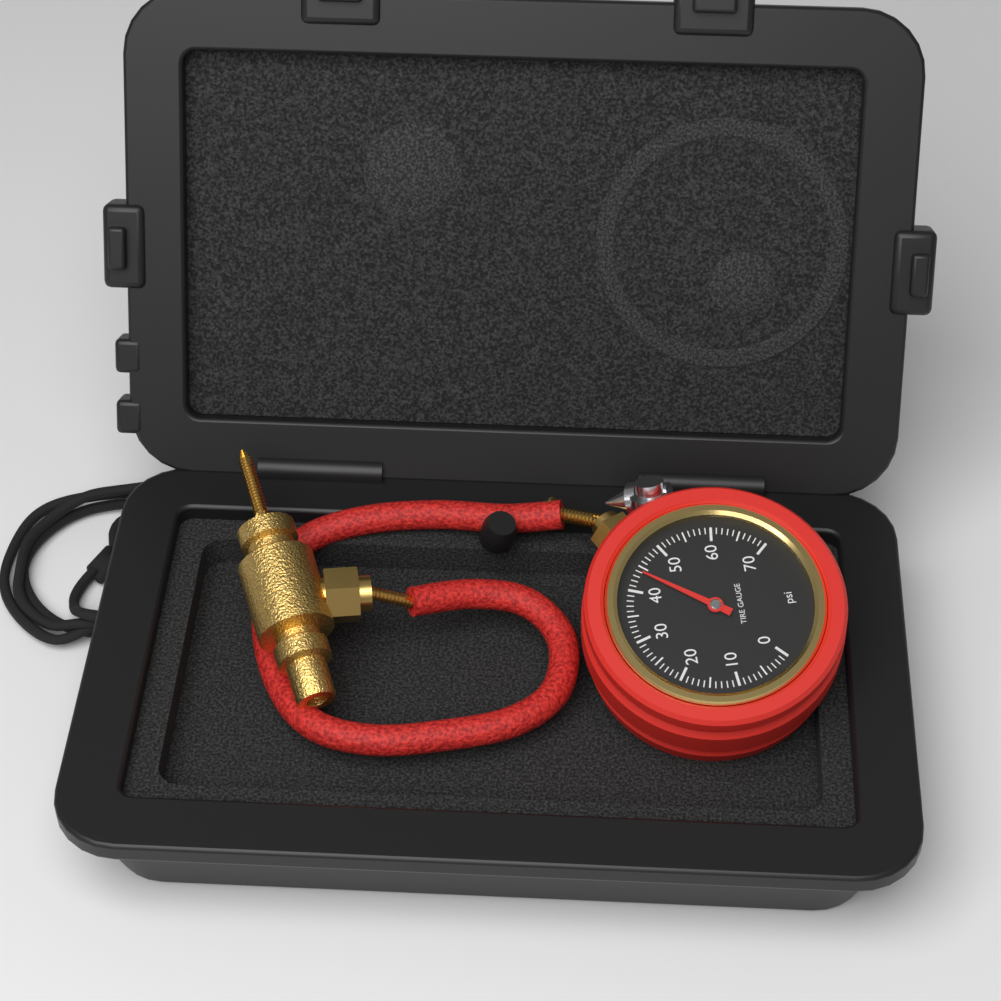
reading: 44 psi
